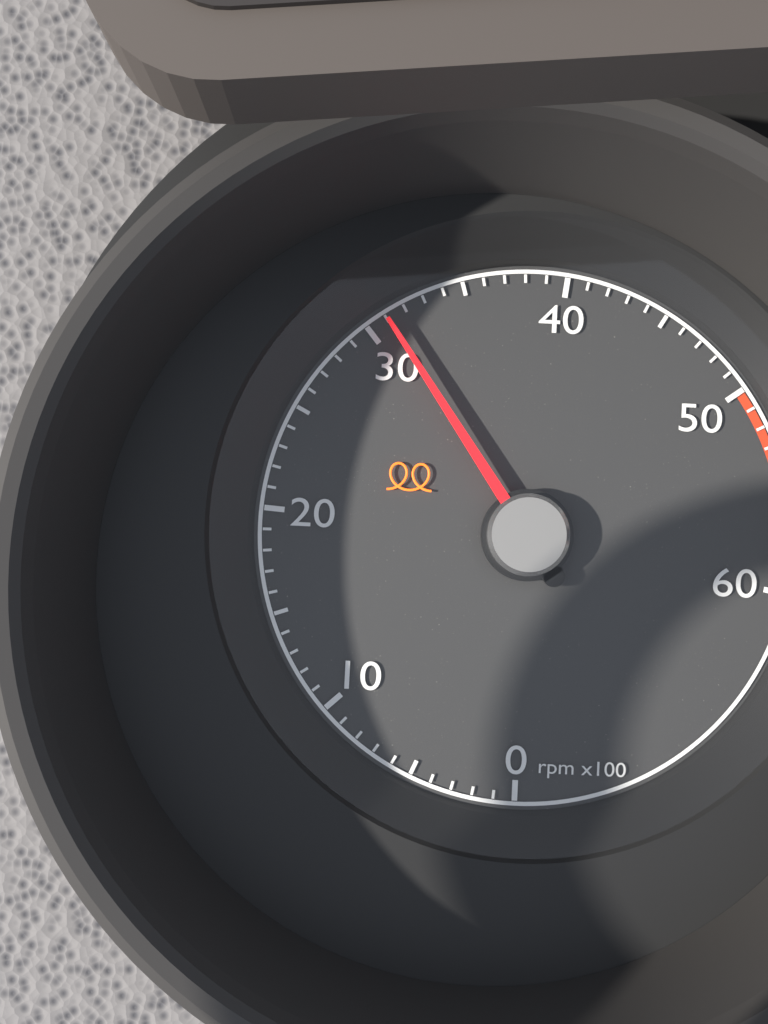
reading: 3100 rpm
